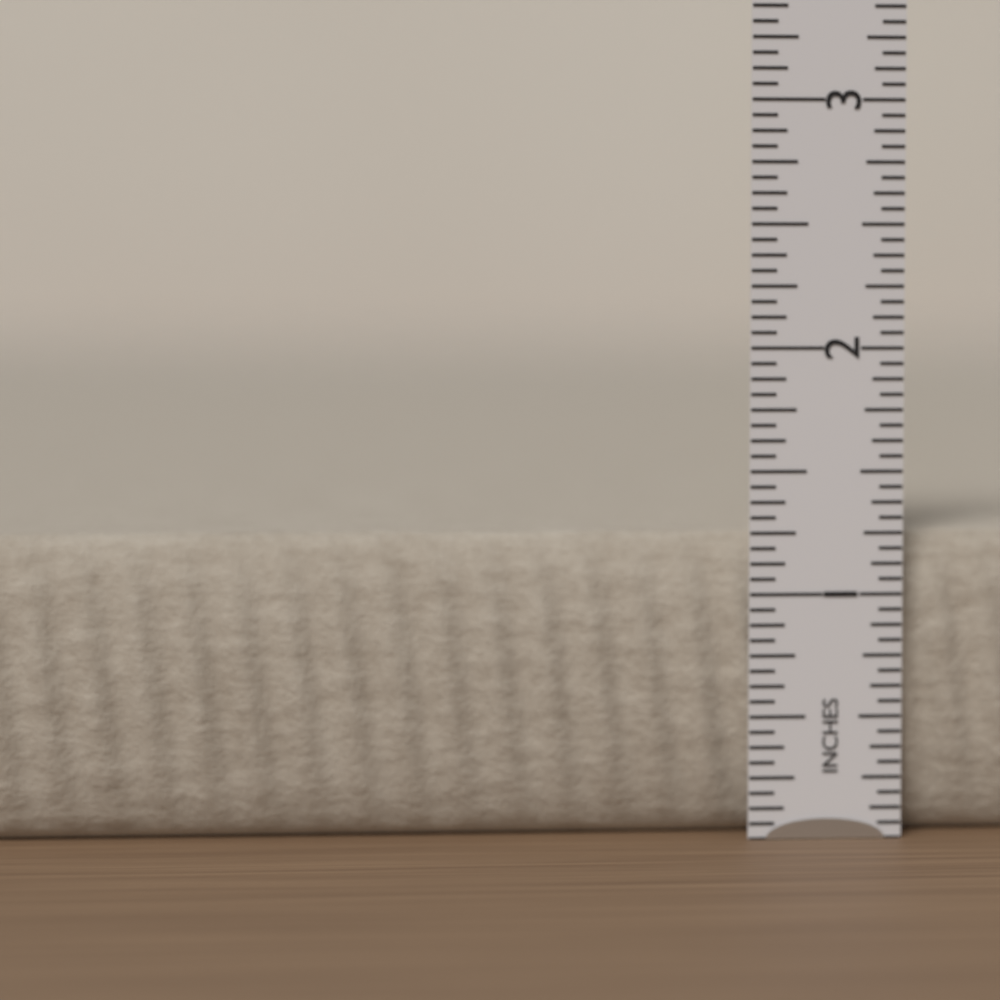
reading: 1.2500 in
